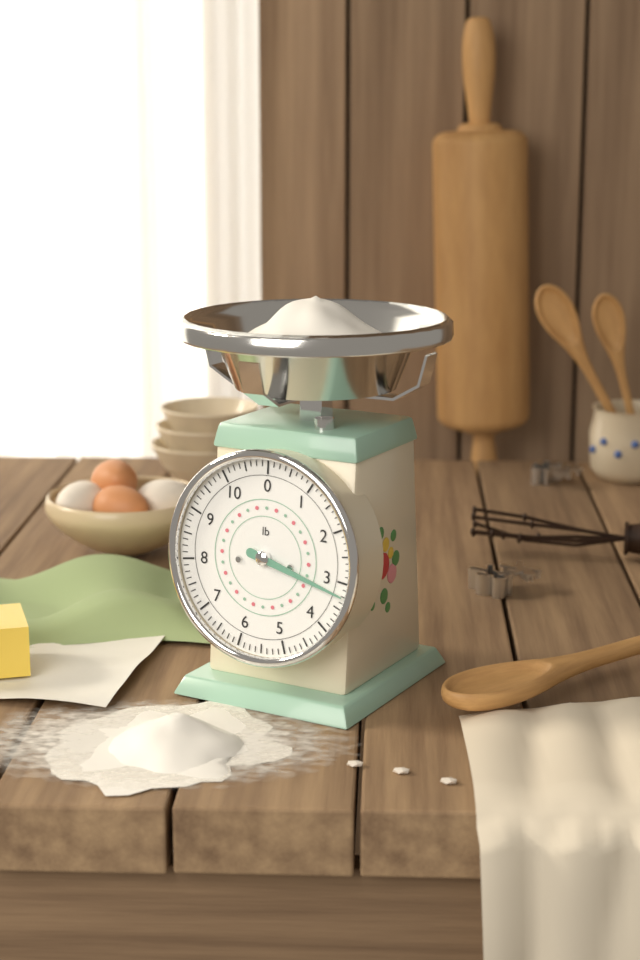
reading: 3.250 lb
